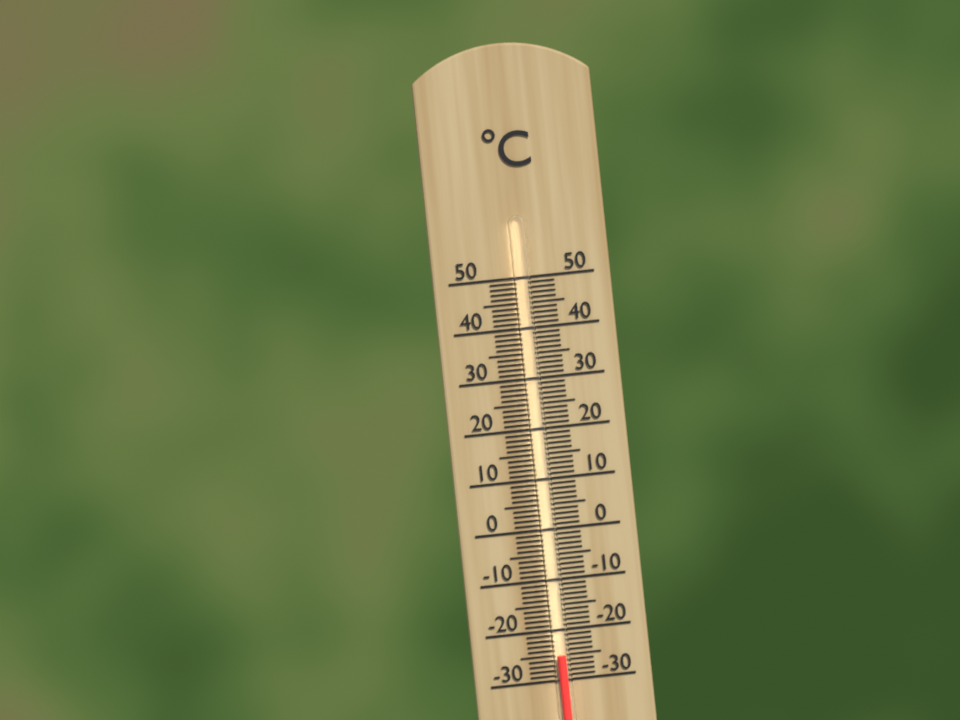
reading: -25 °C
